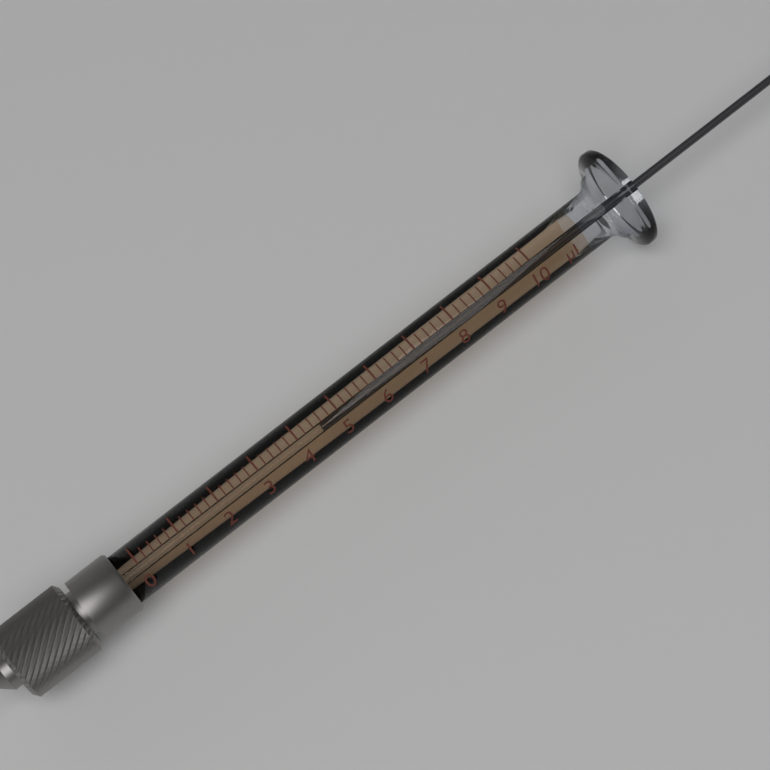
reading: 4.6 µl
